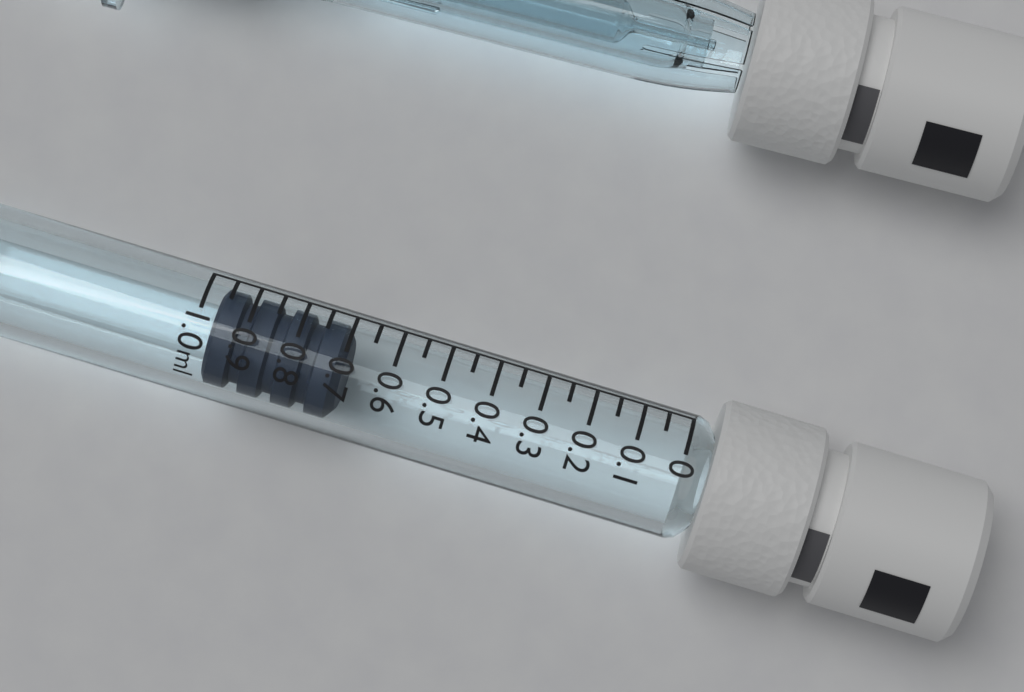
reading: 0.70 ml
